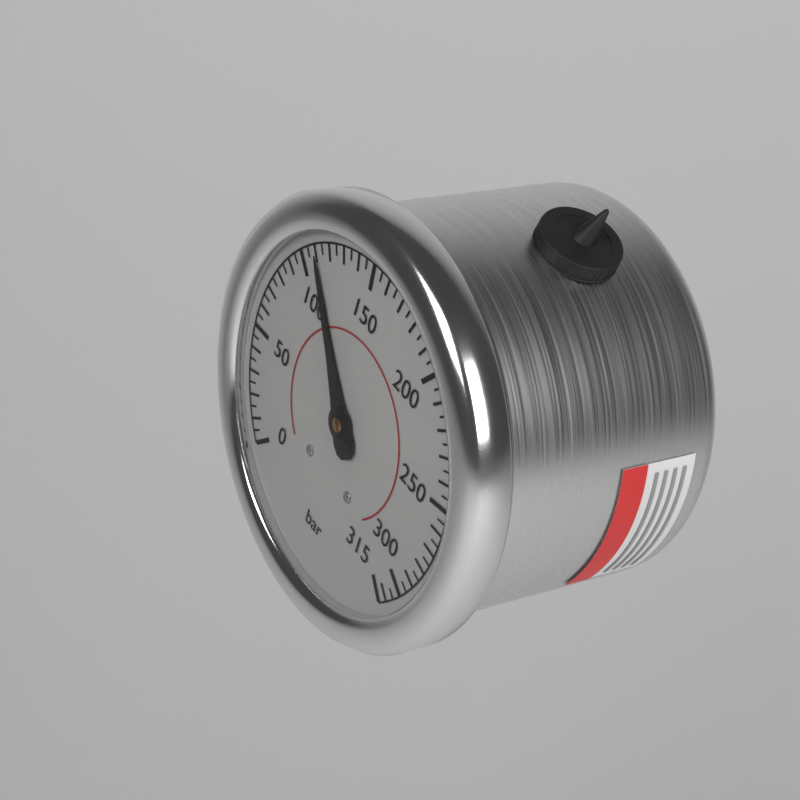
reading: 110 bar
